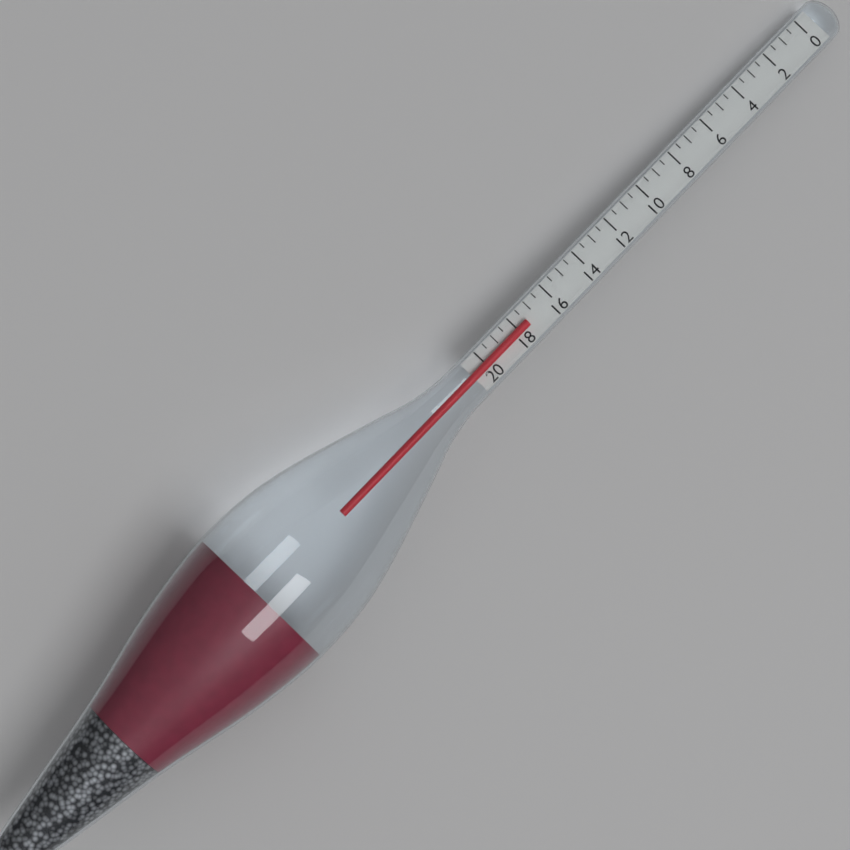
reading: 17.5 (no unit)
